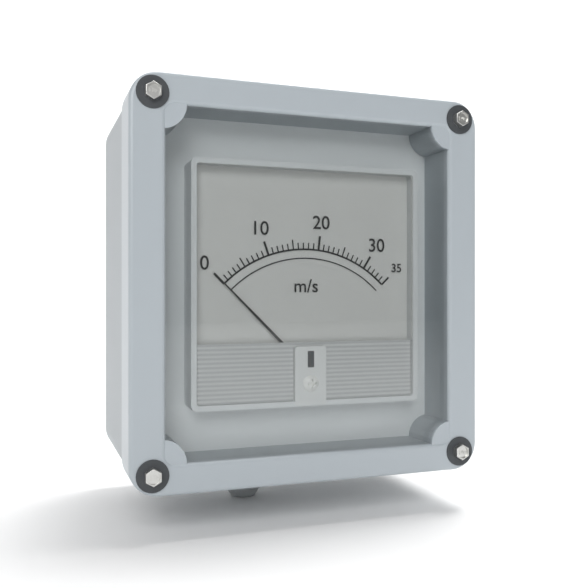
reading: 0 m/s
